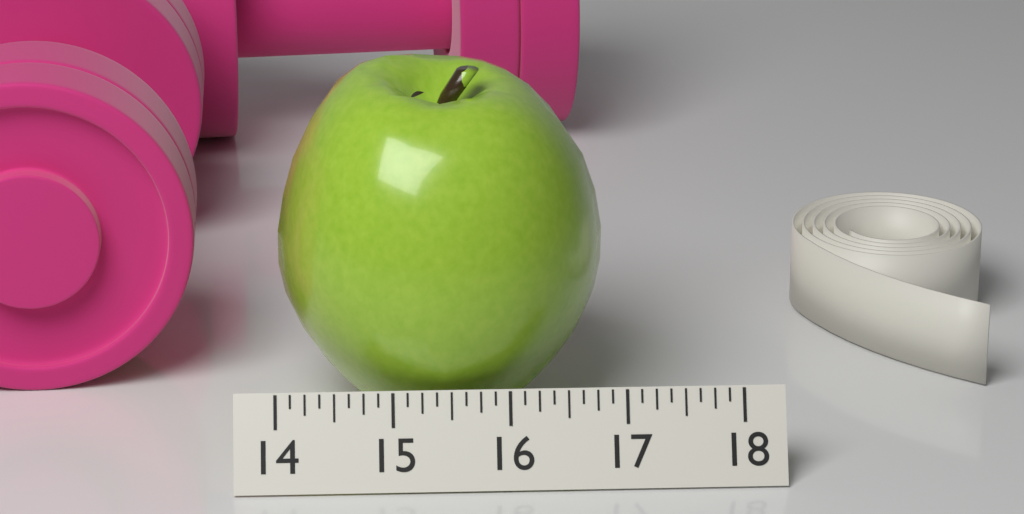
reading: 16.875 (no unit)
